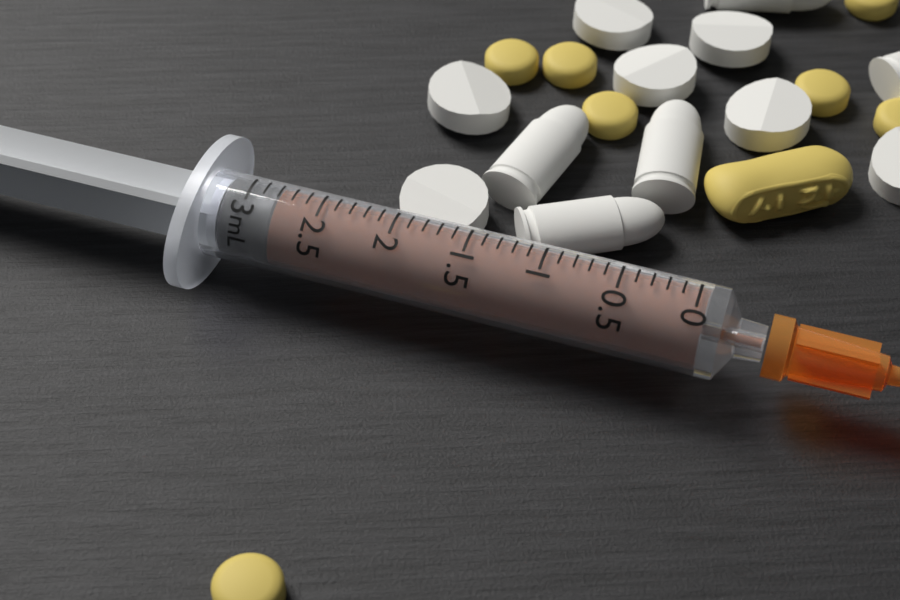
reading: 2.8 mL
